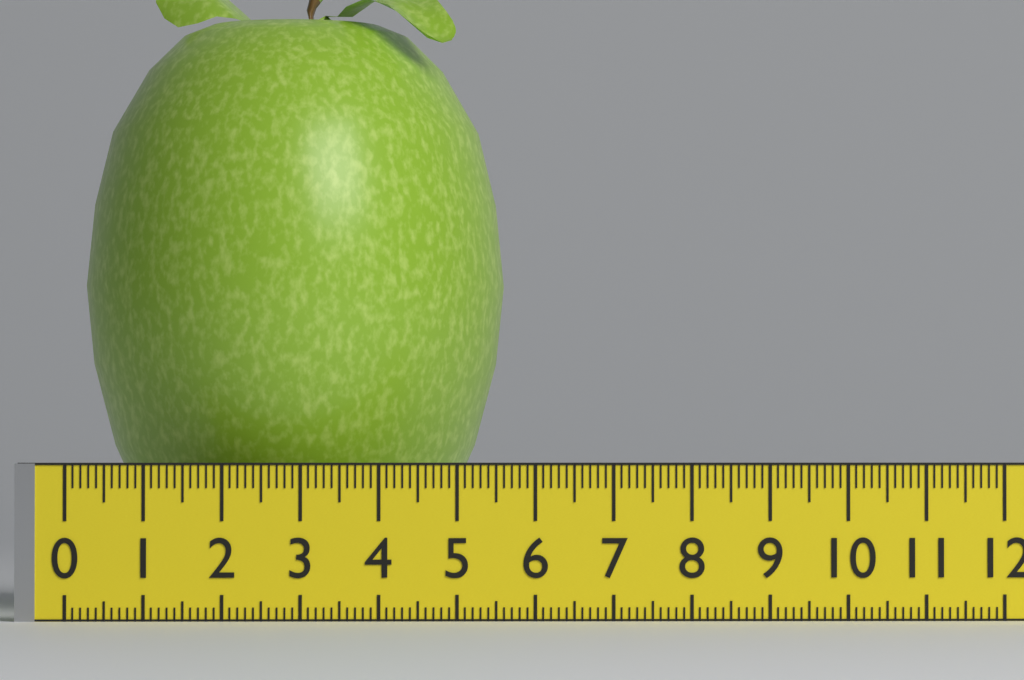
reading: 5.6 (no unit)
